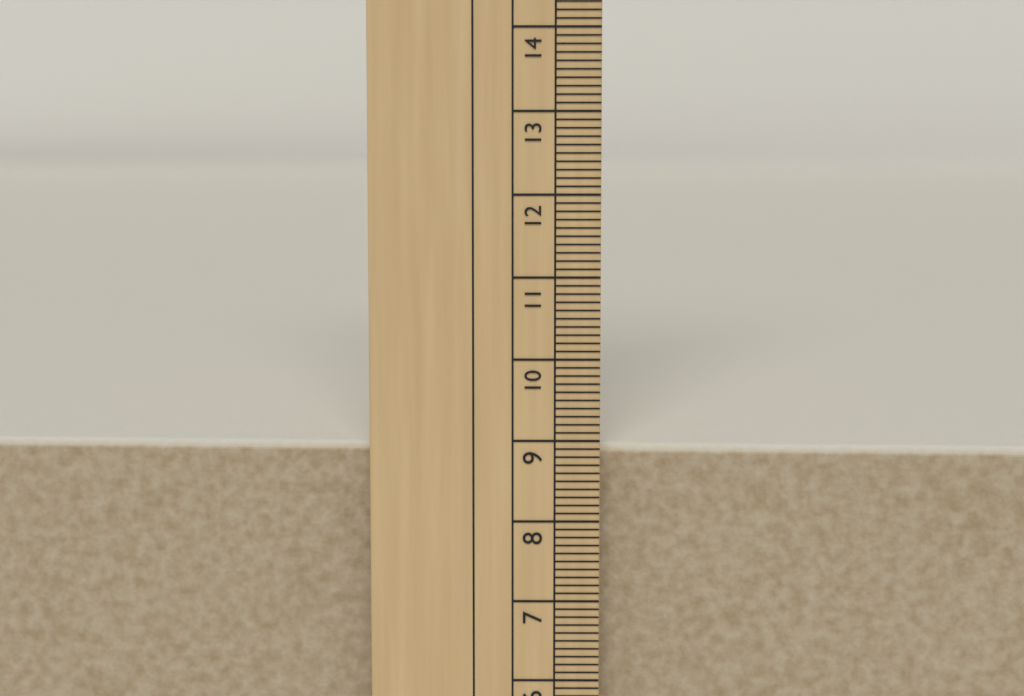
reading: 8.9 cm
